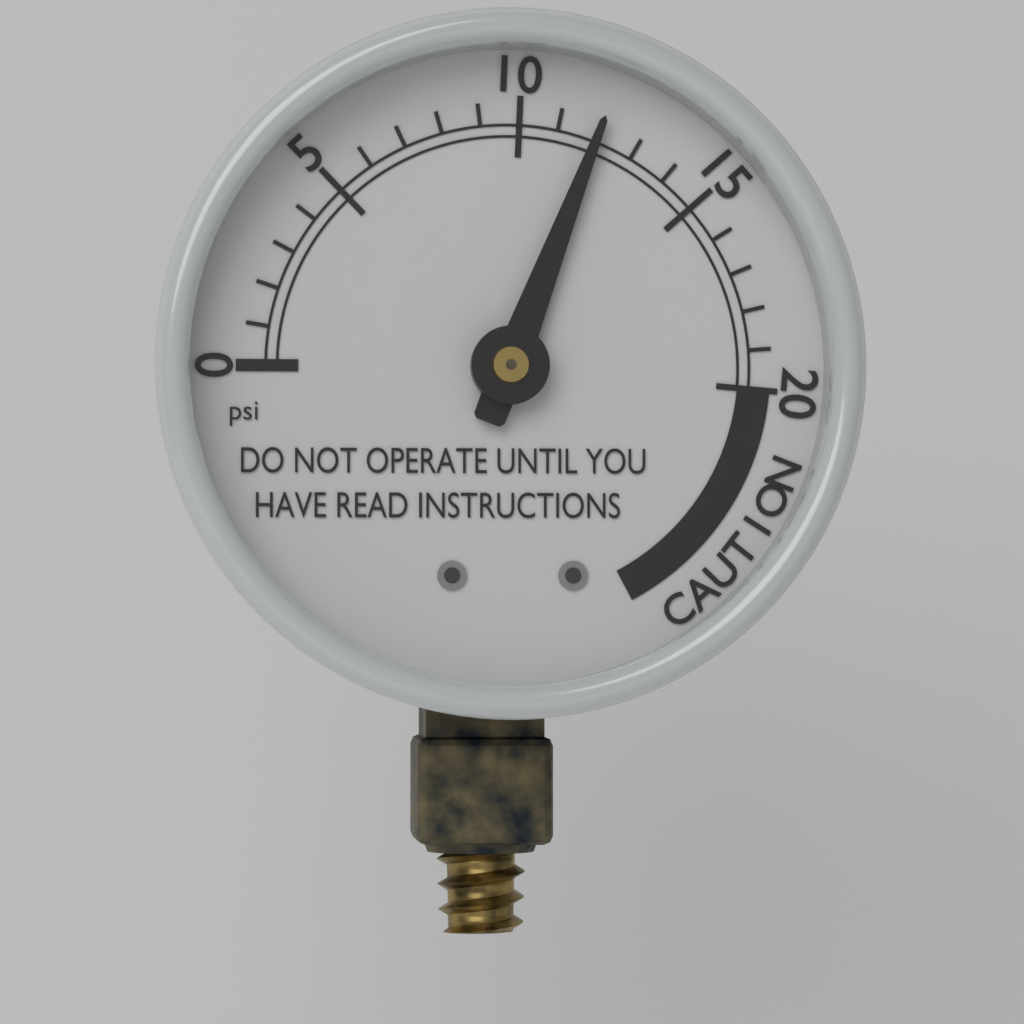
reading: 12 psi
